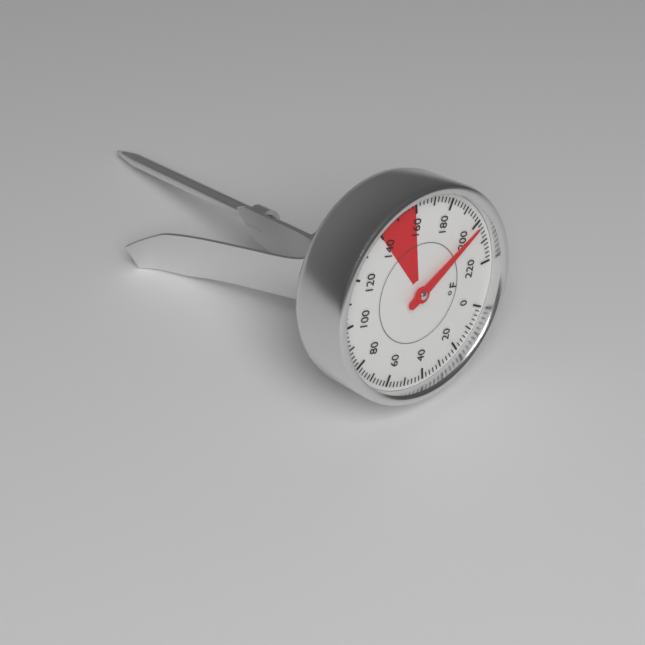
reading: 202 °F
